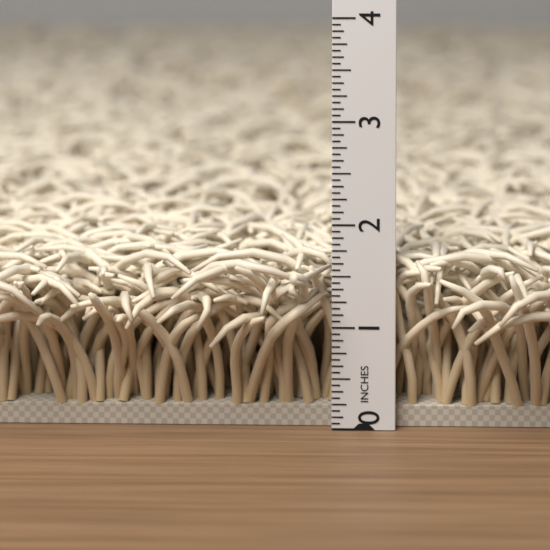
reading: 1.7500 in
